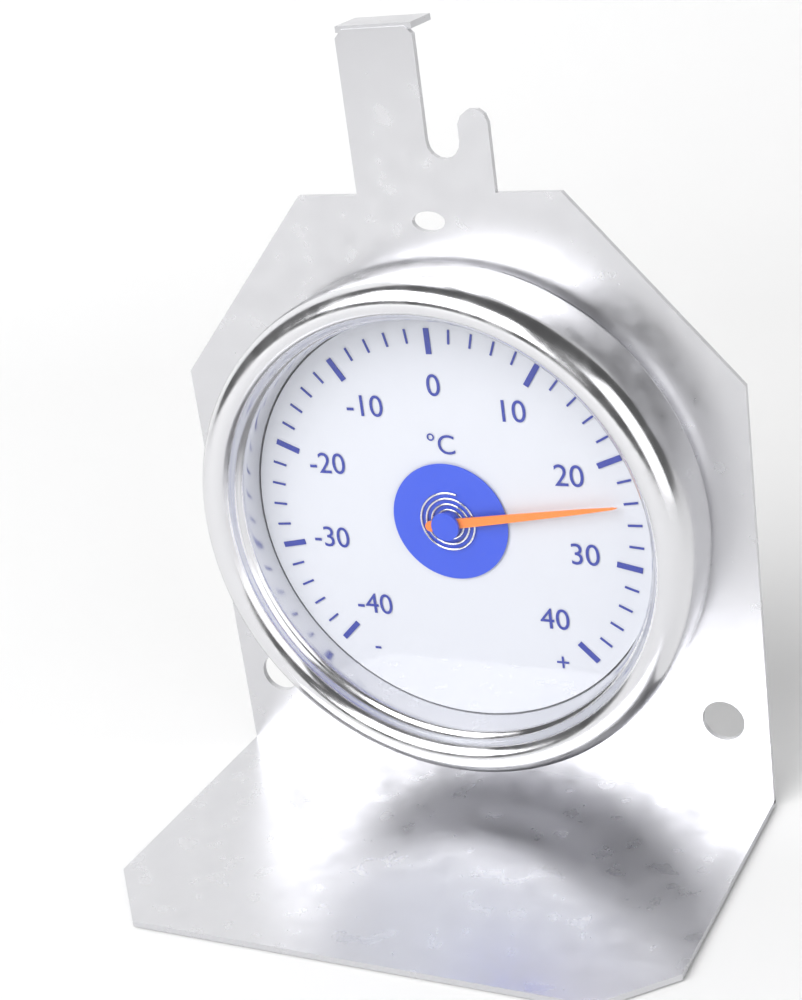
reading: 24 °C
